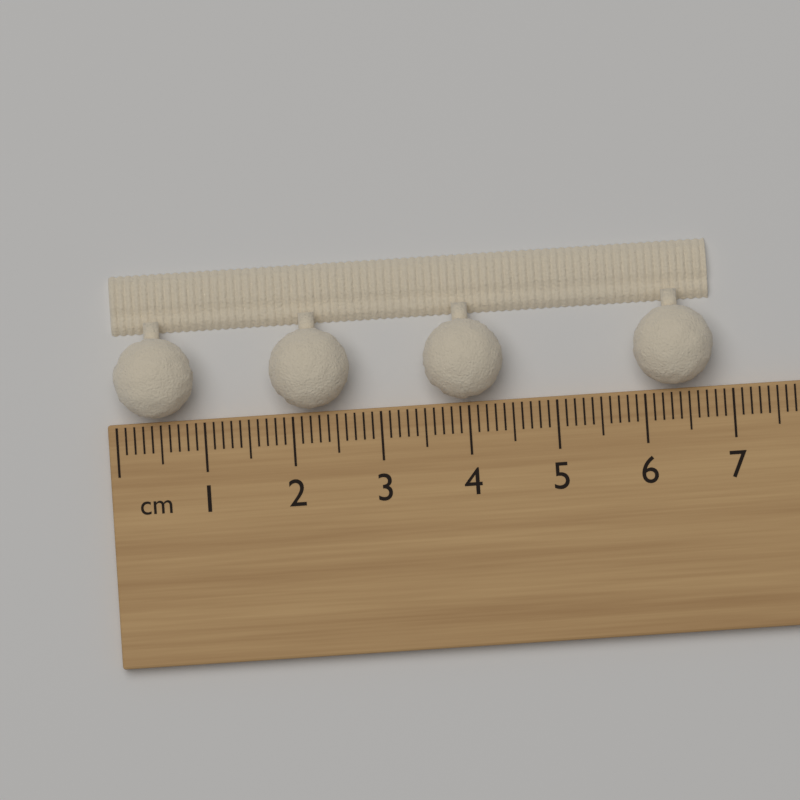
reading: 6.8 cm
